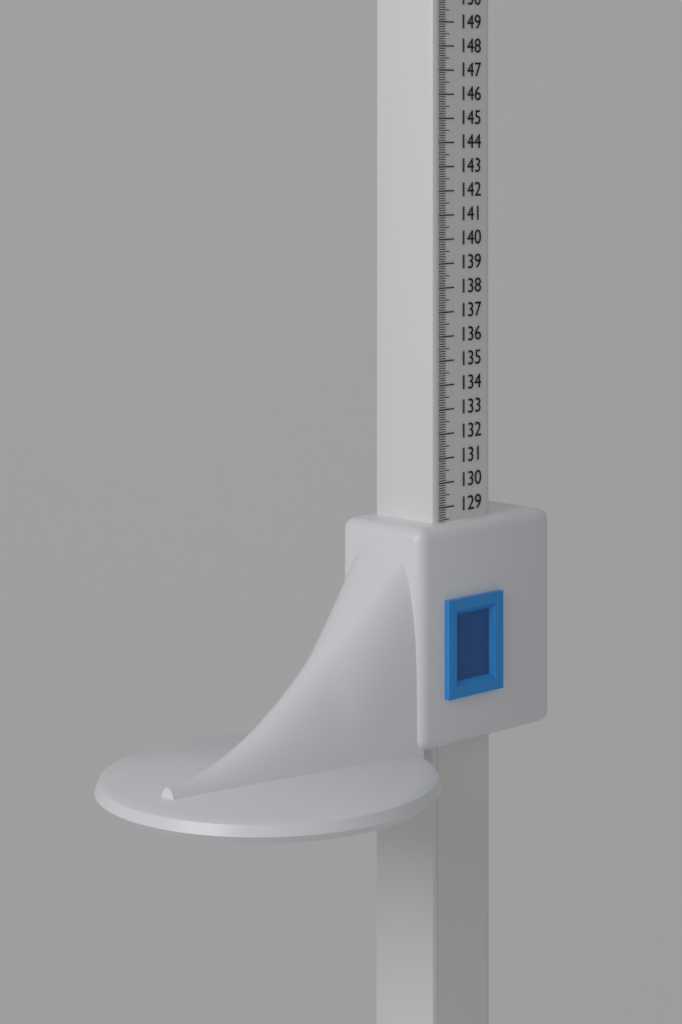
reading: 128.4 cm
